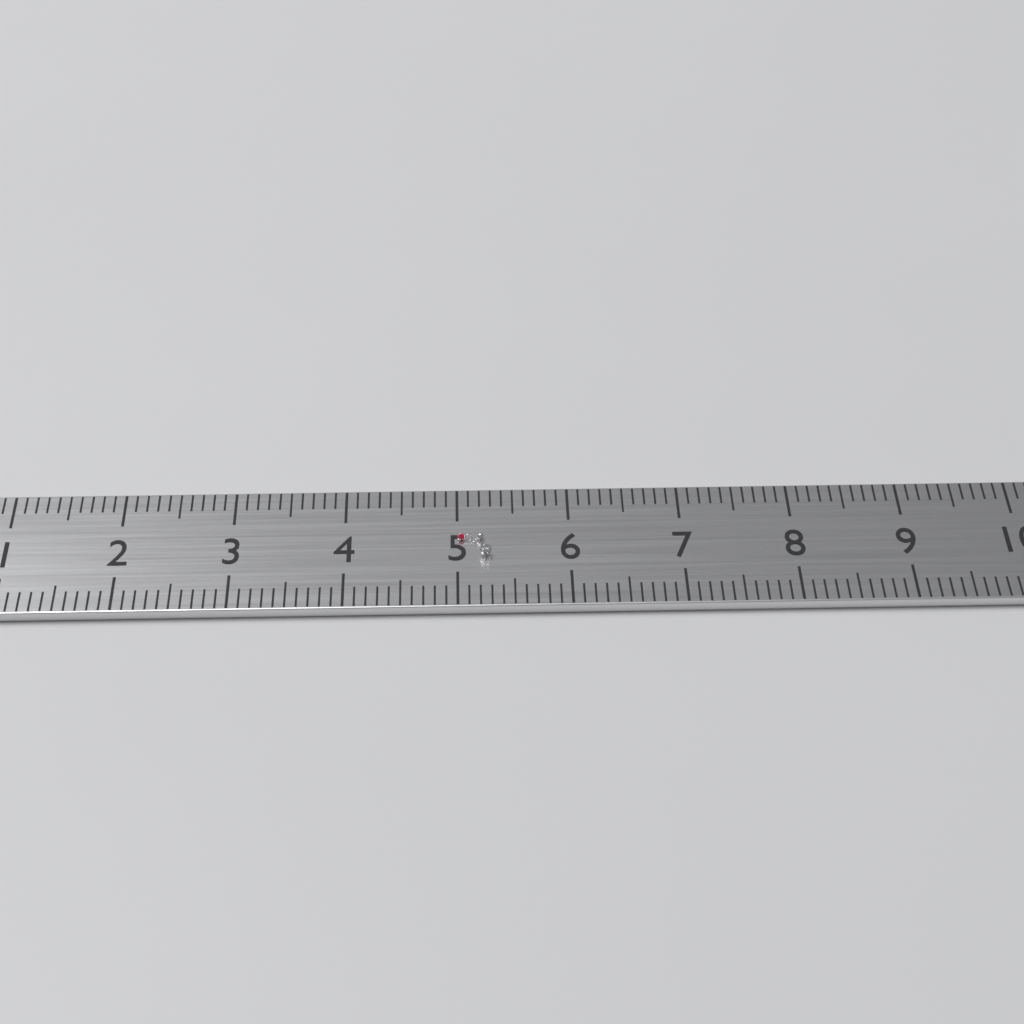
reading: 5.3 cm
